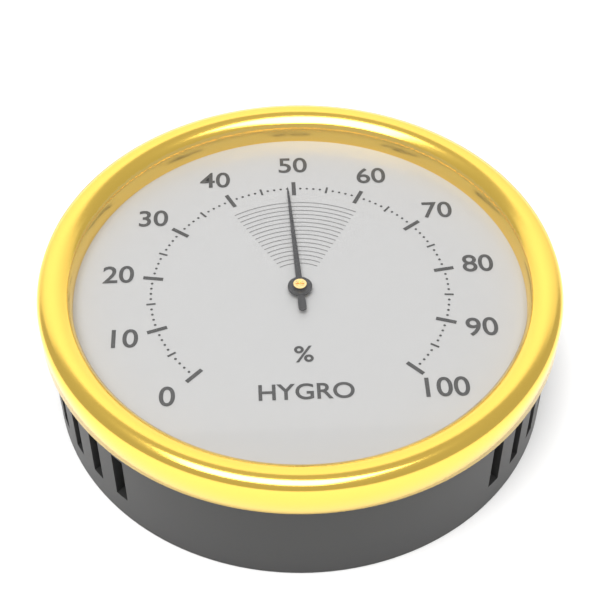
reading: 49 %
